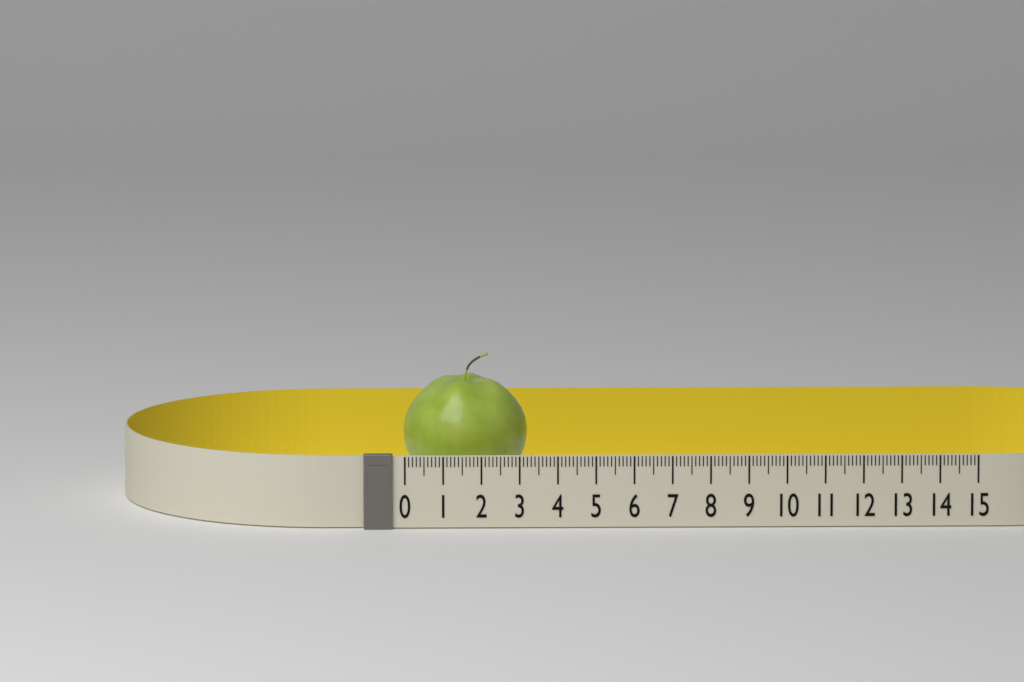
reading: 3.3 (no unit)
